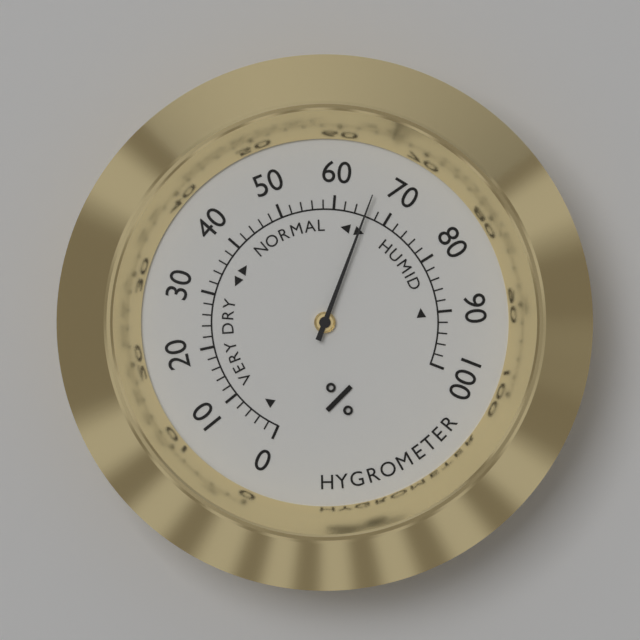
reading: 66 %
